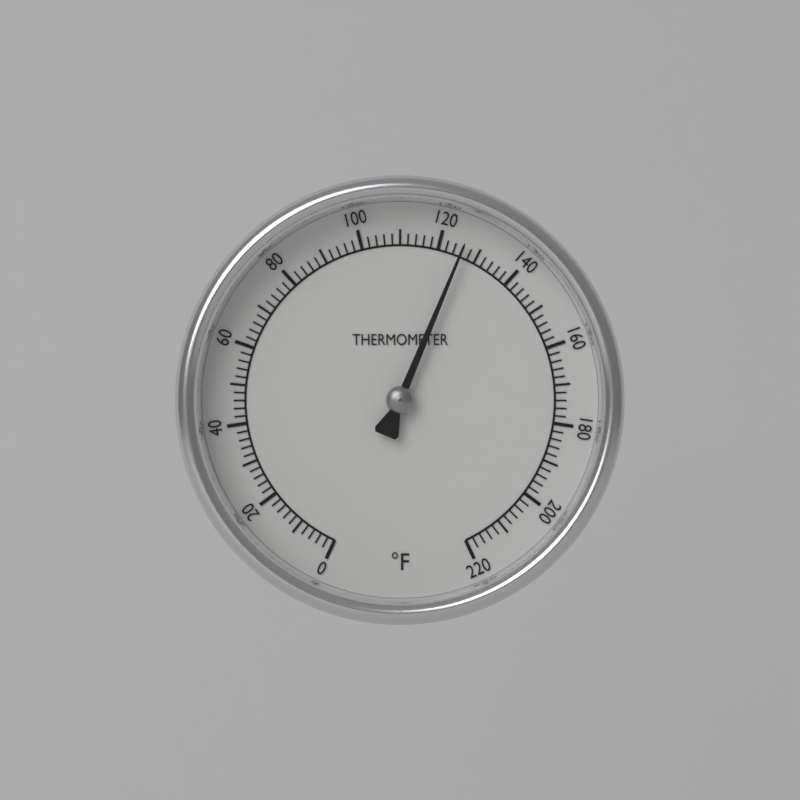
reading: 126 °F
